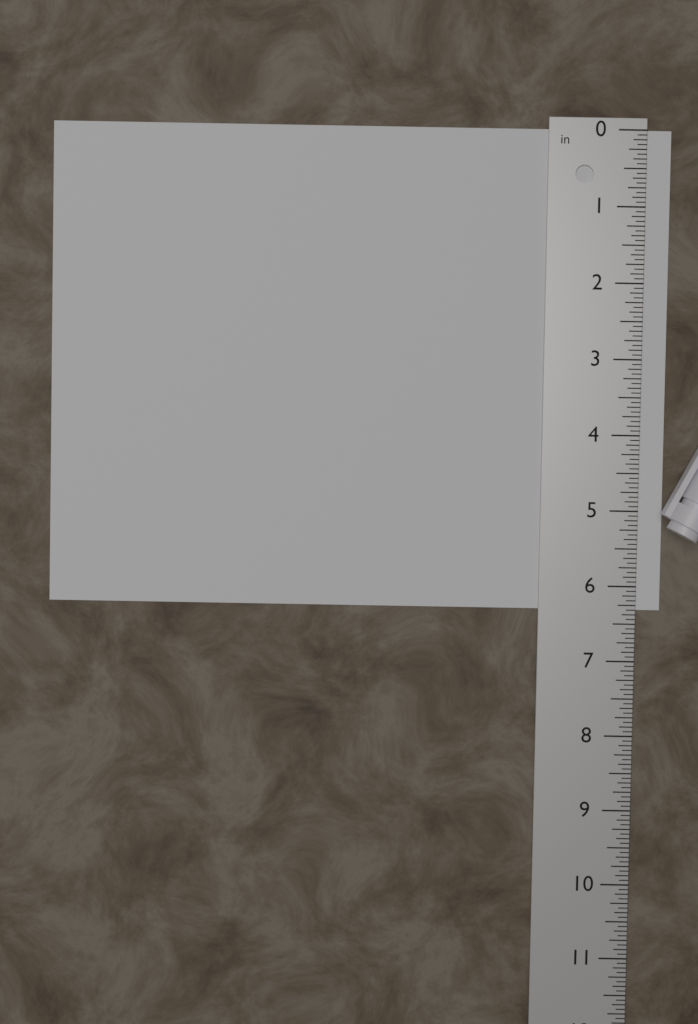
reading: 6.3125 in
